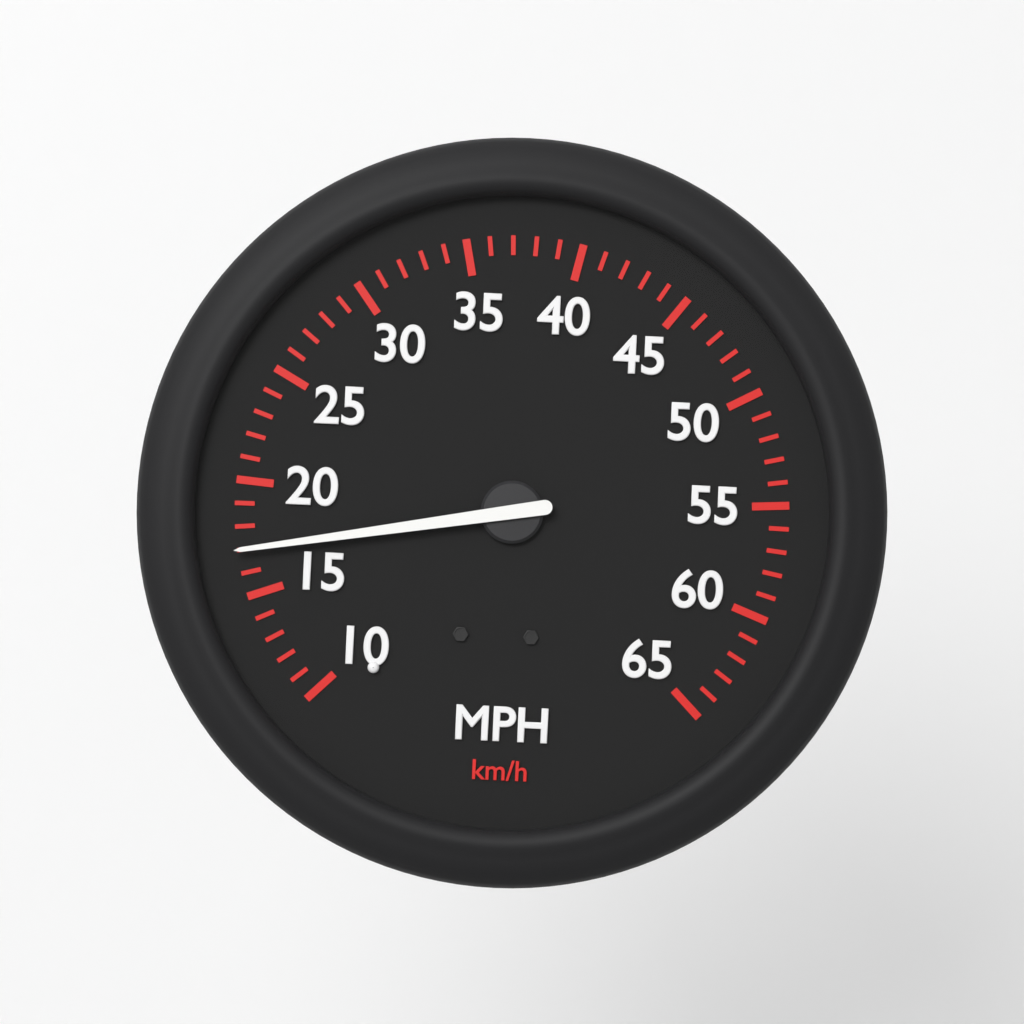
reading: 17 mph
